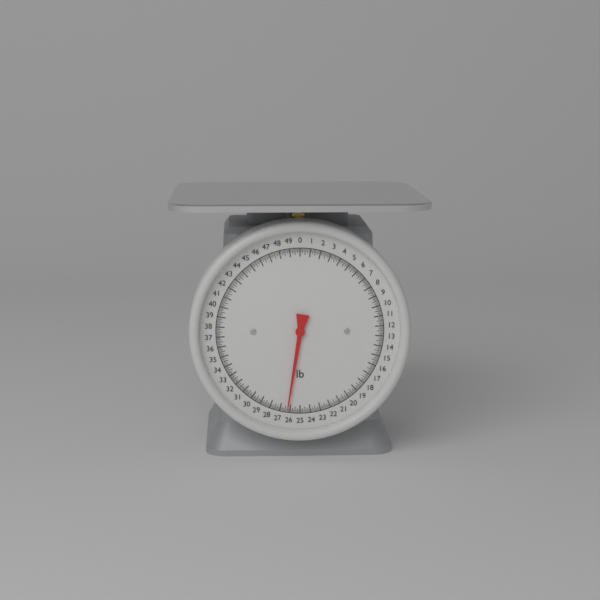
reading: 26.250 lb
